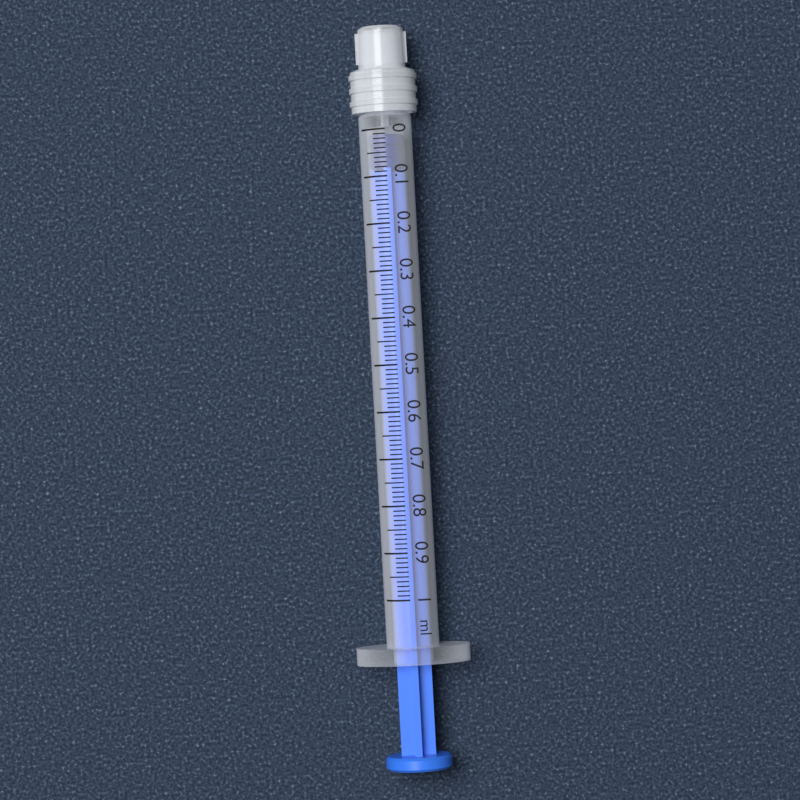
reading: 0.01 ml
